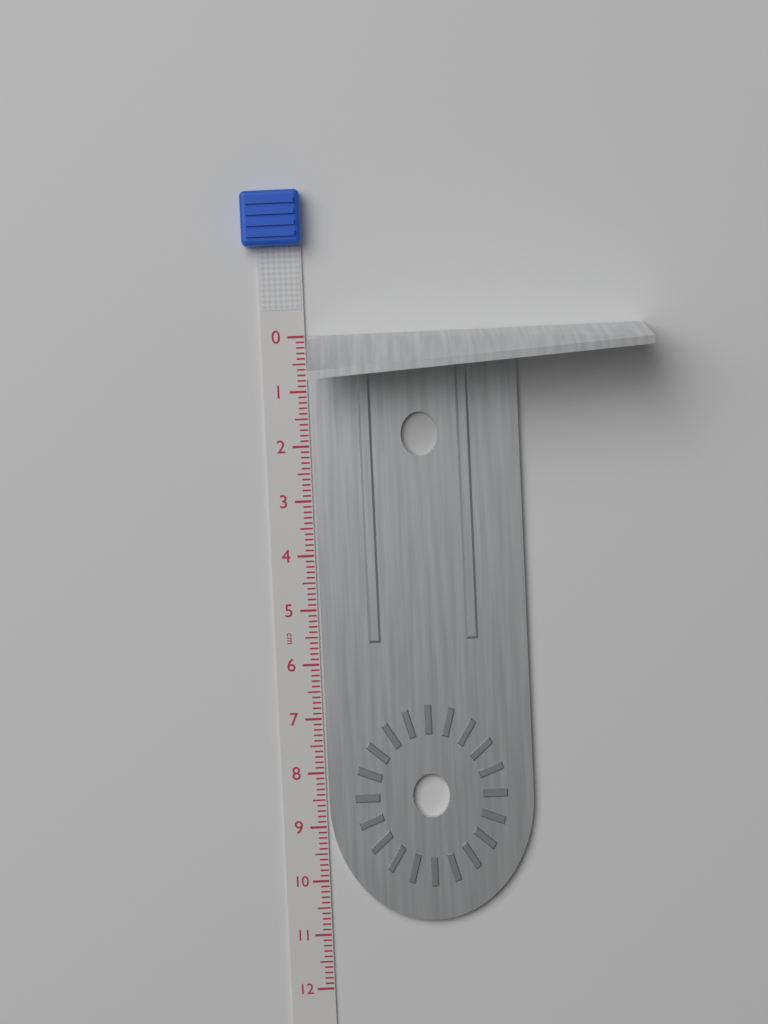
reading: 10.8 cm
